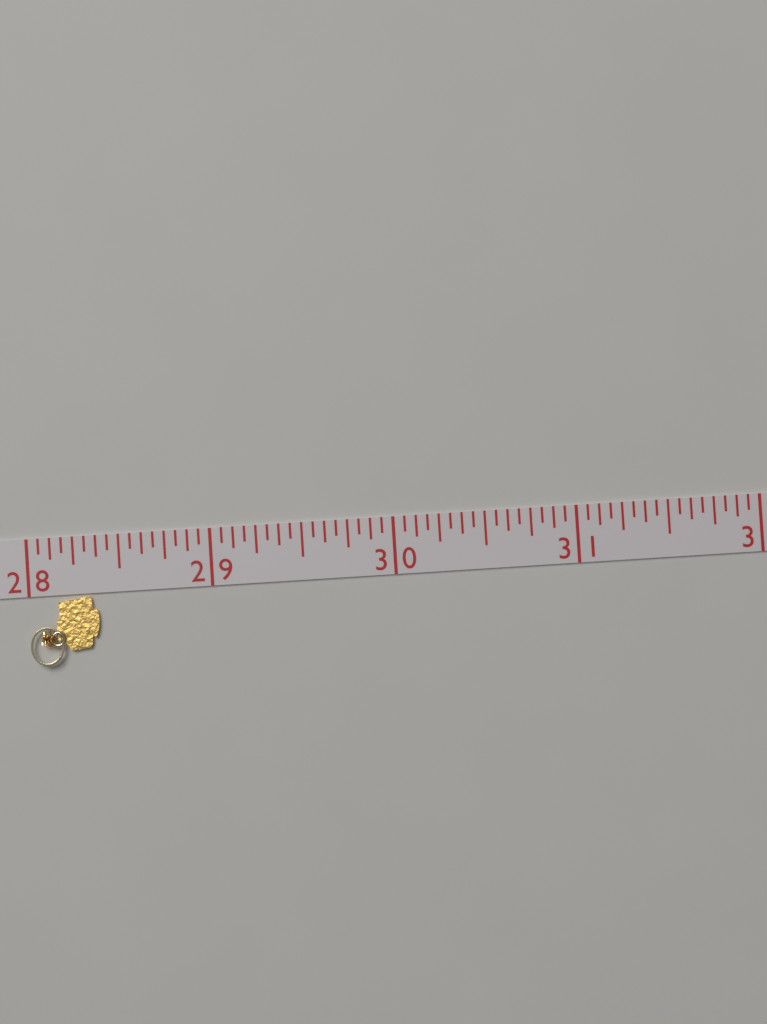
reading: 28.3750 (no unit)
